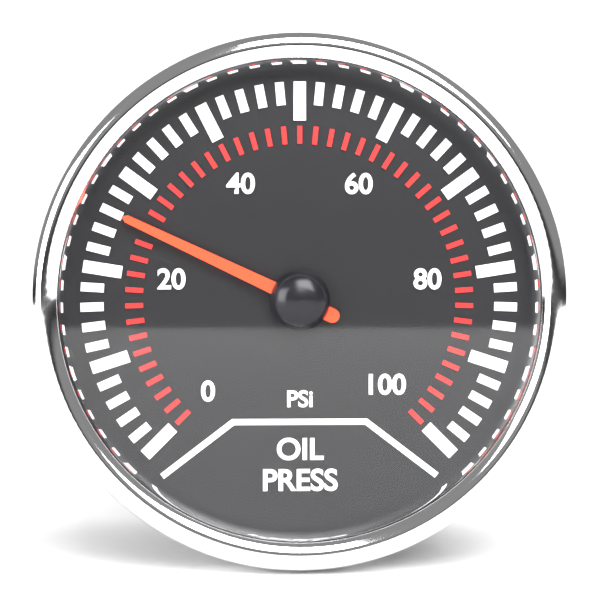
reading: 26 psi
